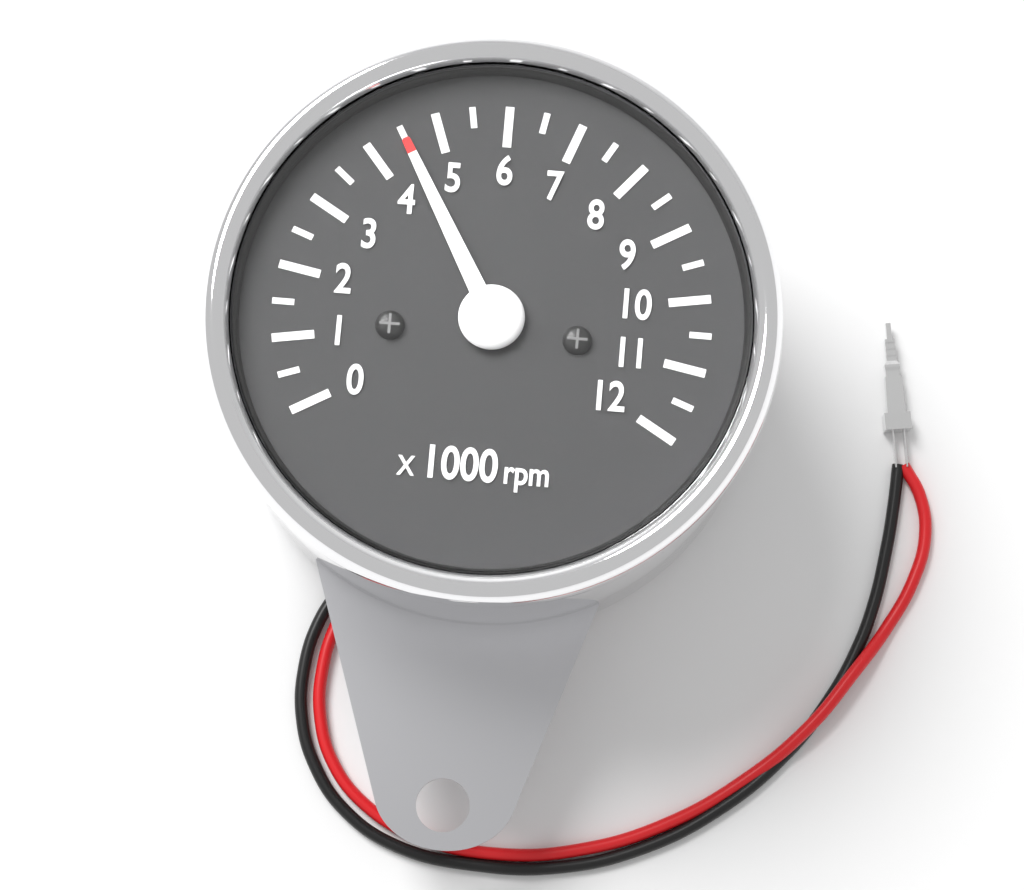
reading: 4.5 x1000 rpm
